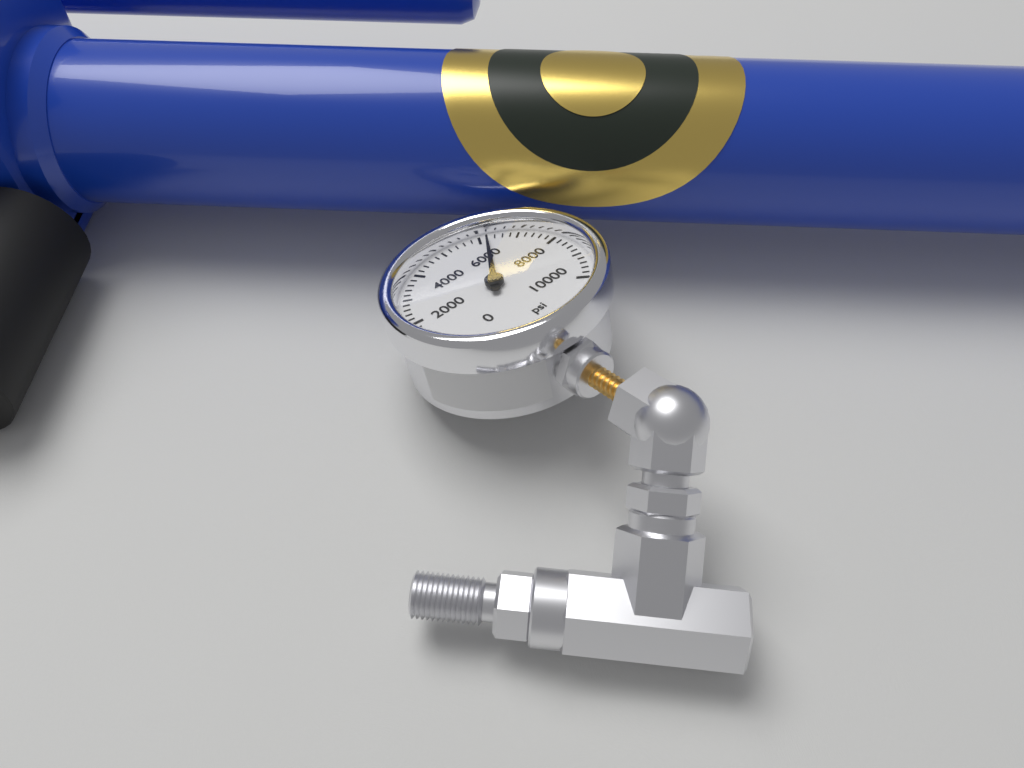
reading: 6200 psi
